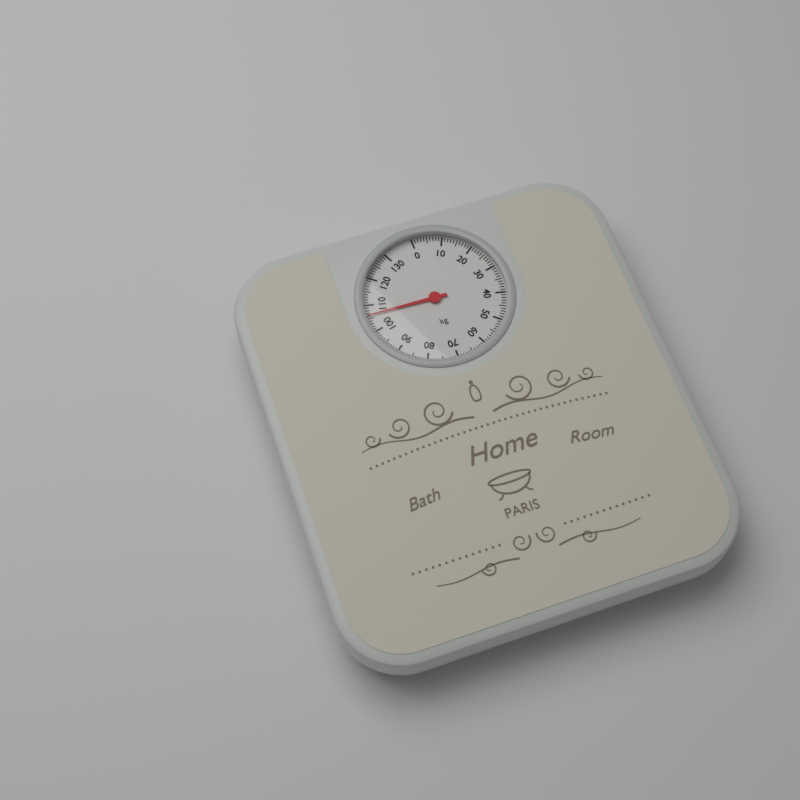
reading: 106 kg
